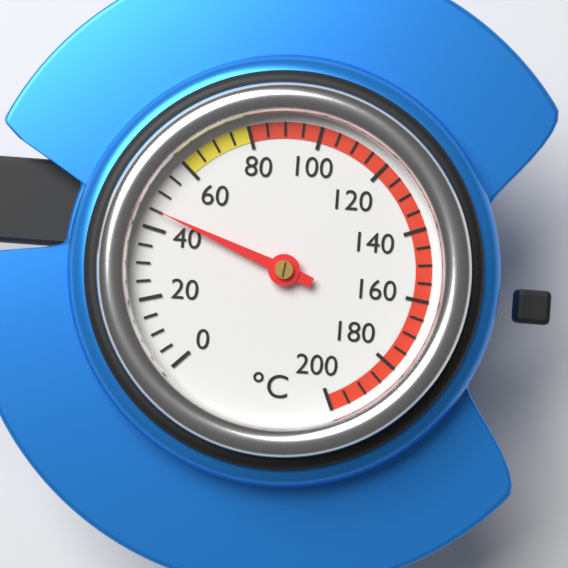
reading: 45 °C
